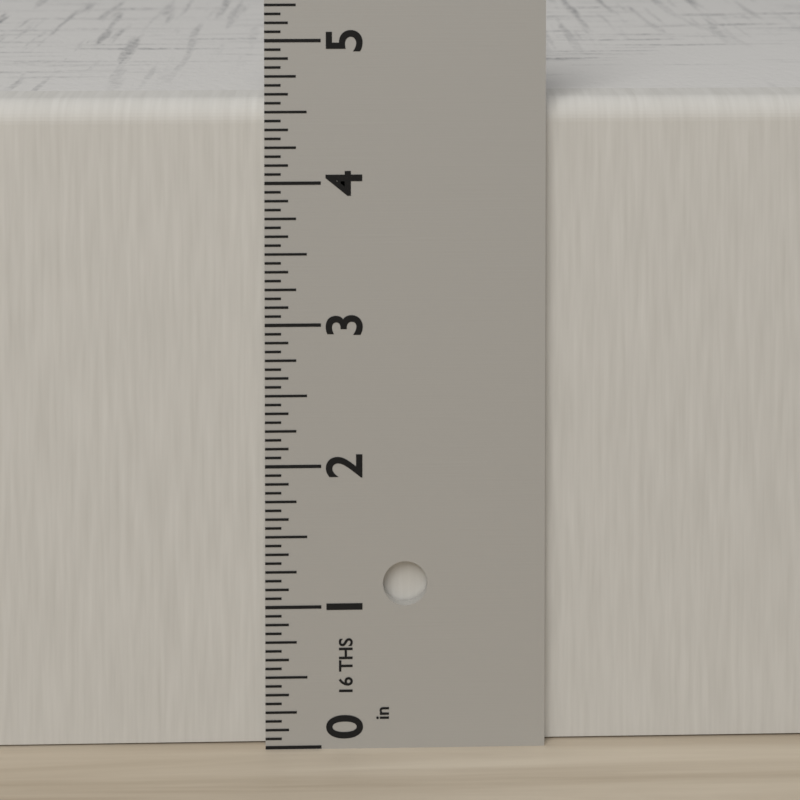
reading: 4.5625 in
